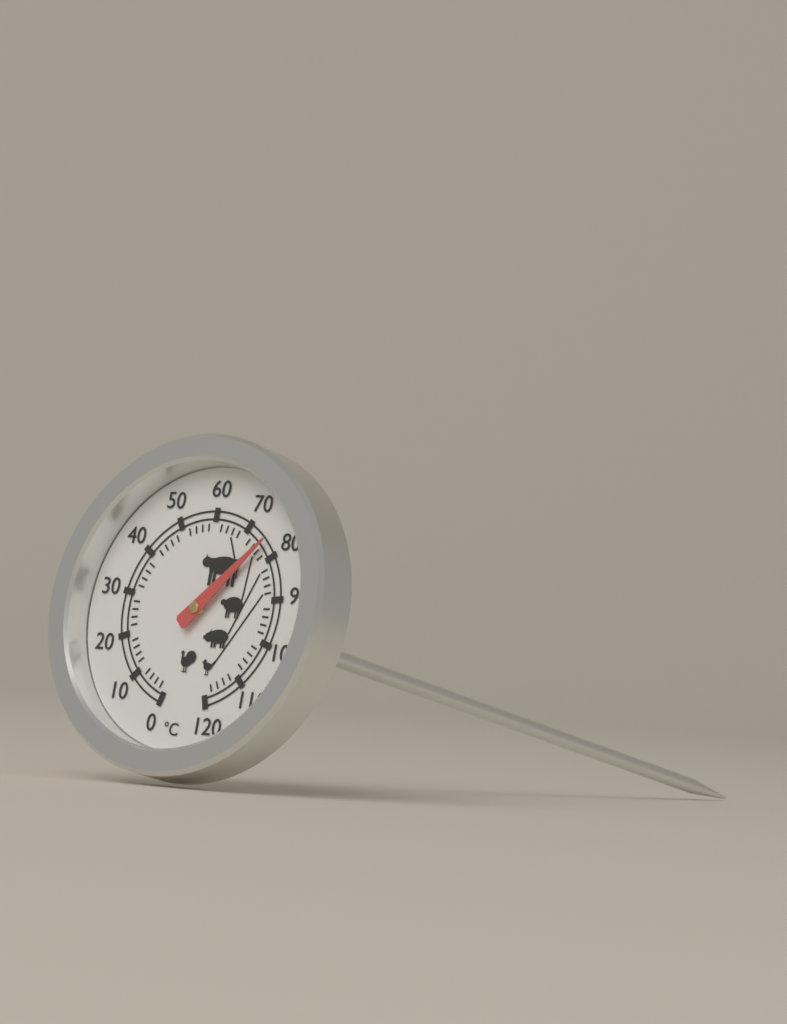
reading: 76 °C
